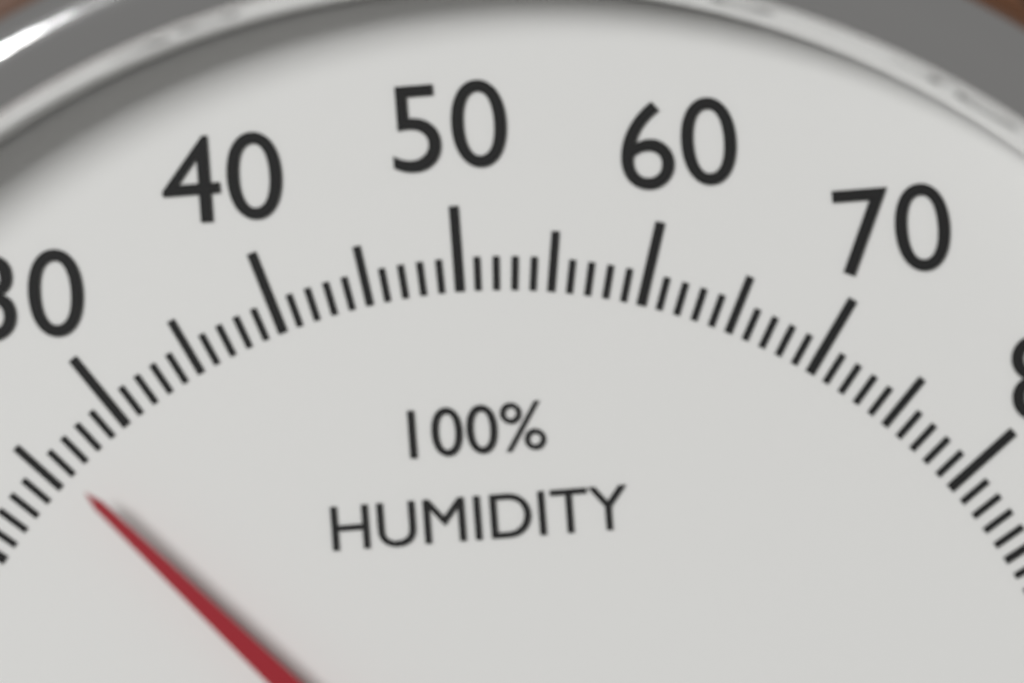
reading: 26 %
